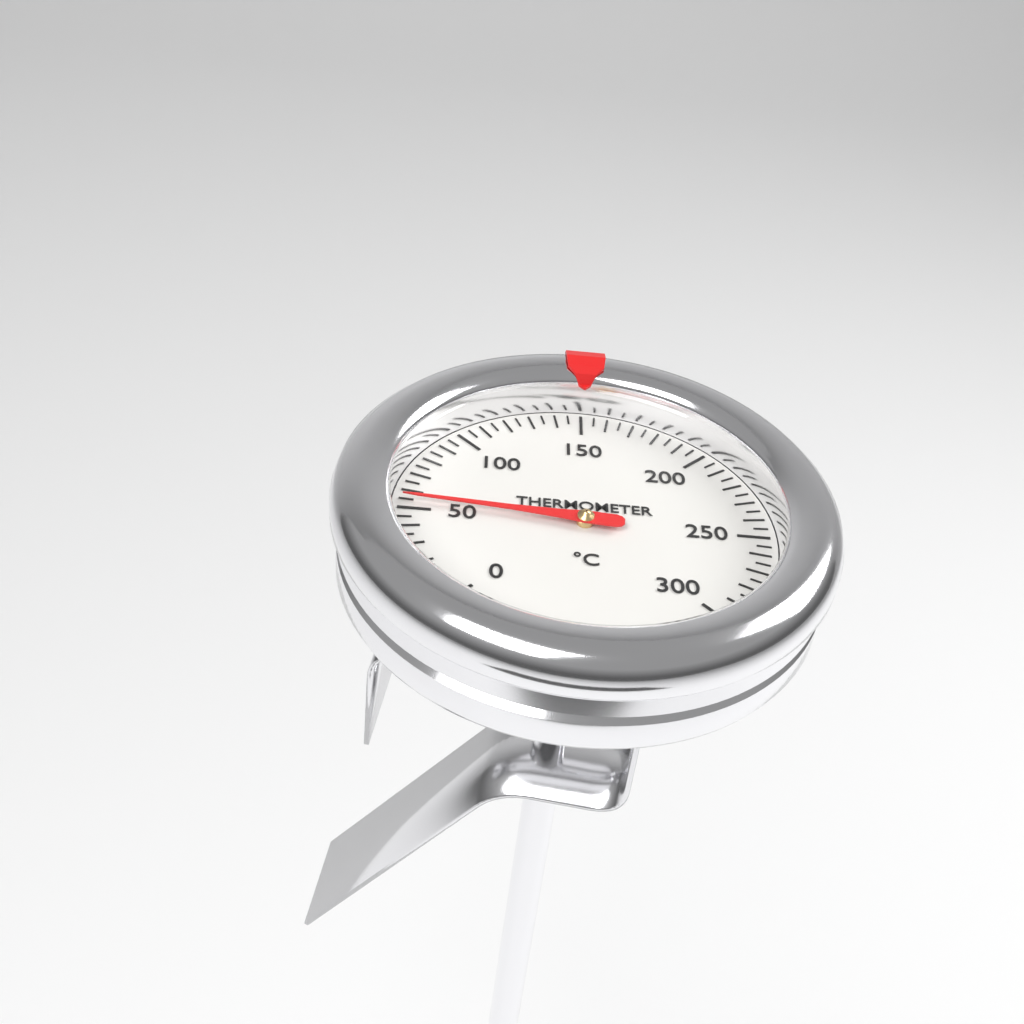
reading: 55 °C
